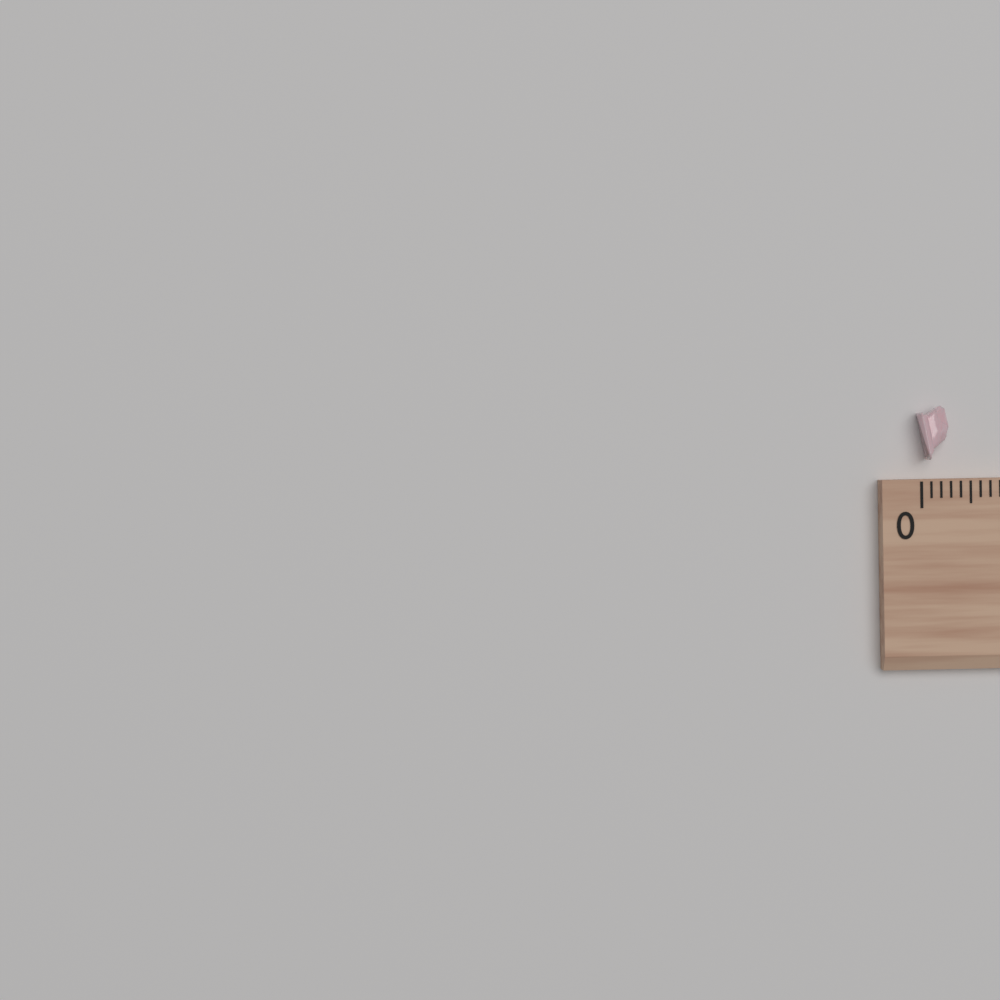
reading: 0.3 (no unit)
